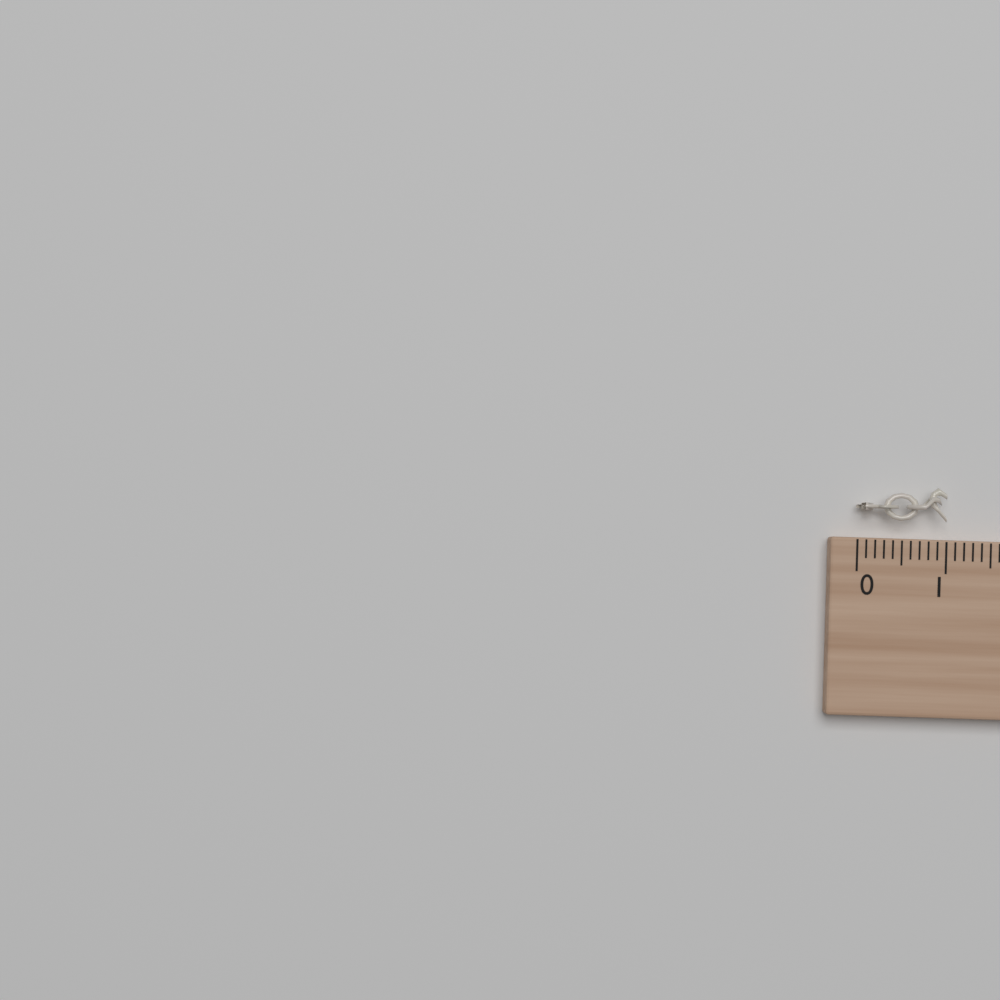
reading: 1.0 cm
